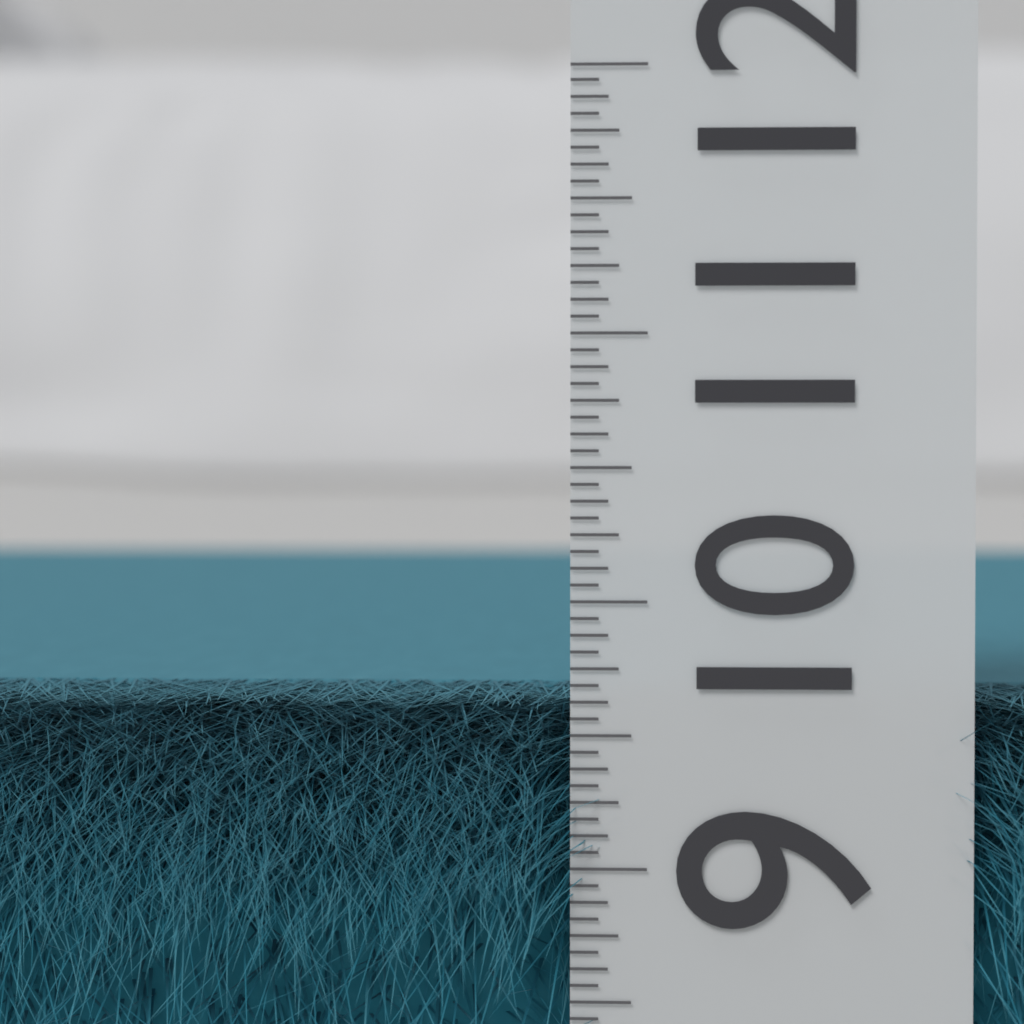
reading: 9.6250 (no unit)
